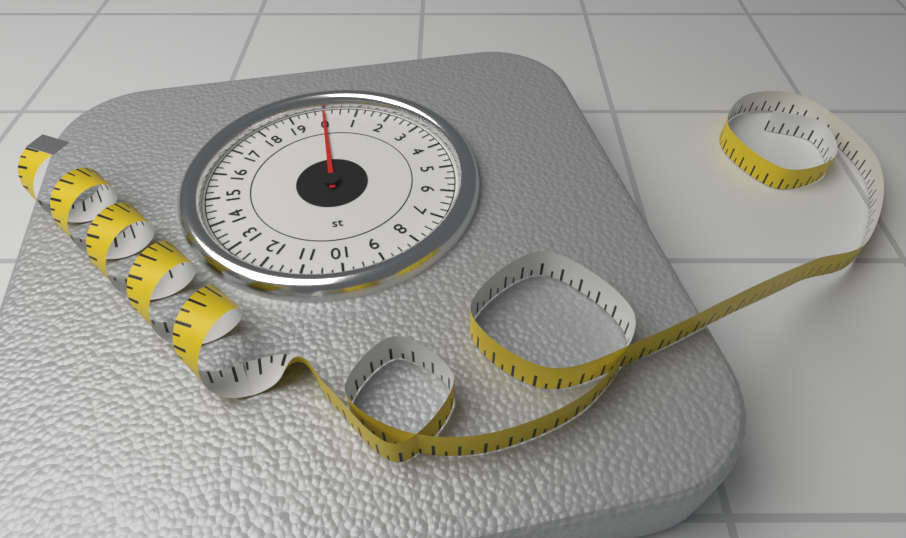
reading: 0.00 st
